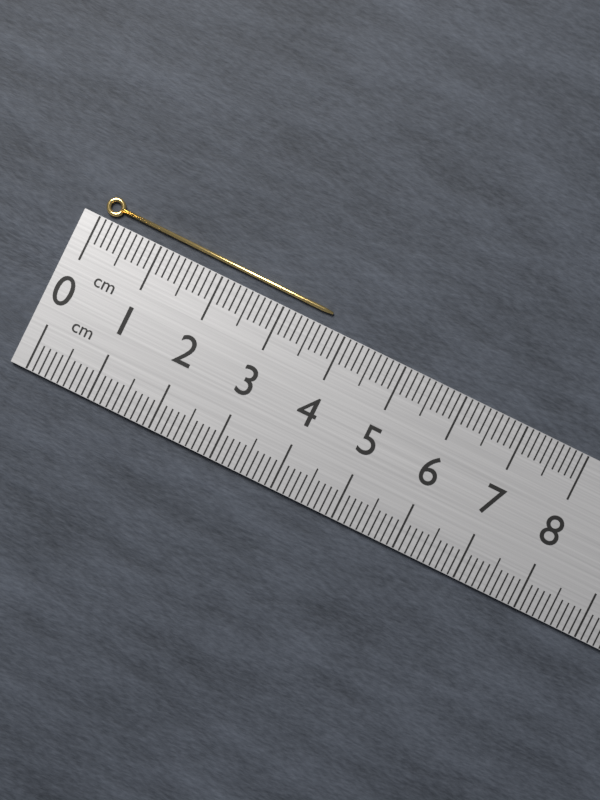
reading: 3.7 cm
